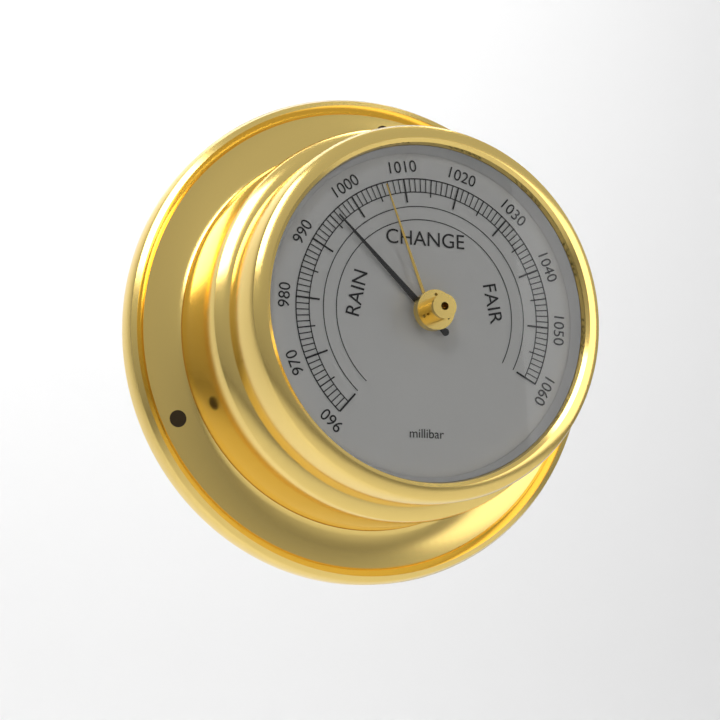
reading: 996 millibar
